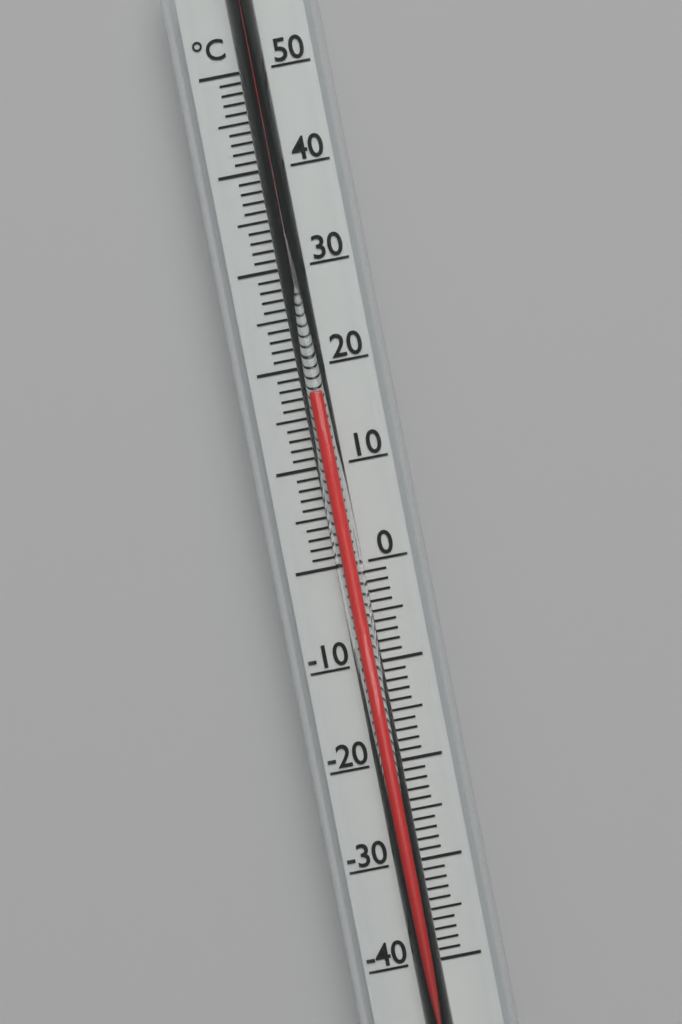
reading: 17 °C
